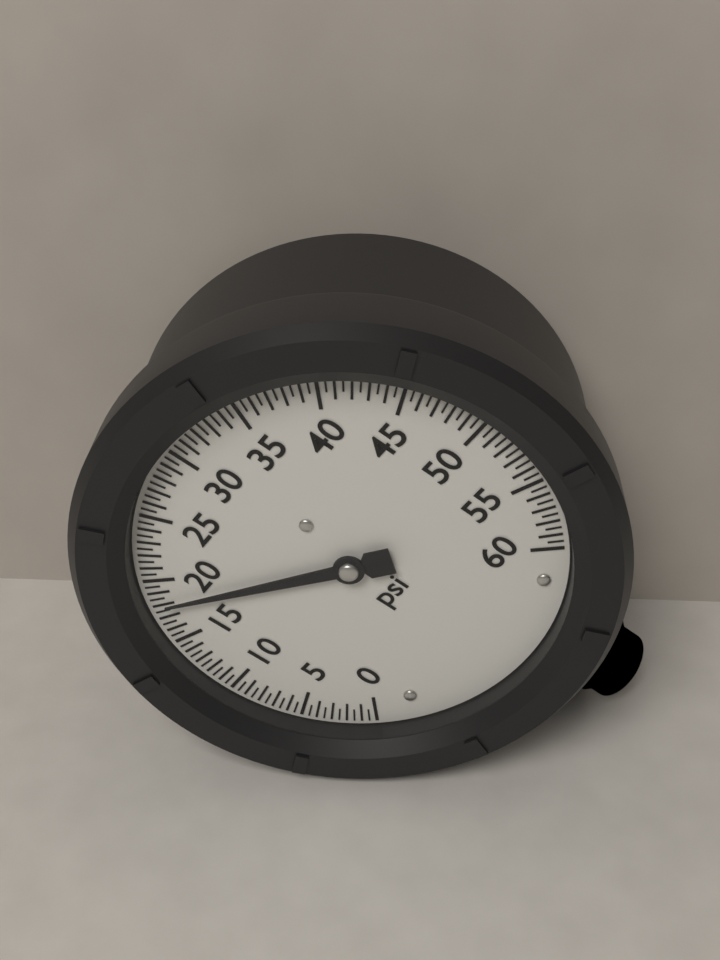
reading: 18.0 psi
